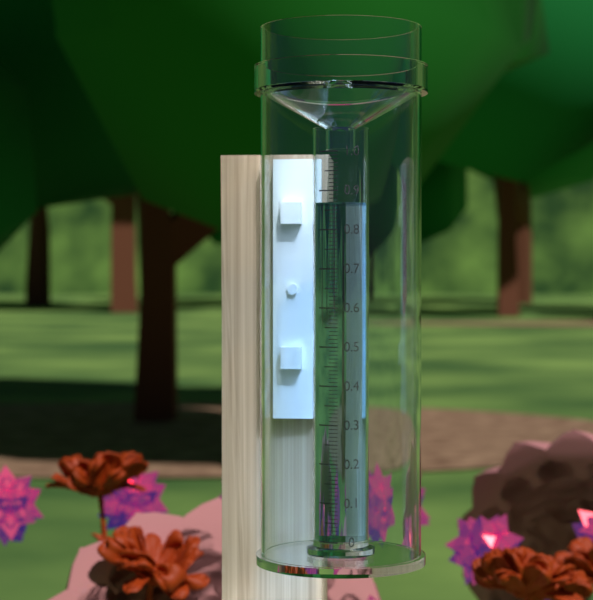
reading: 0.87 (no unit)
